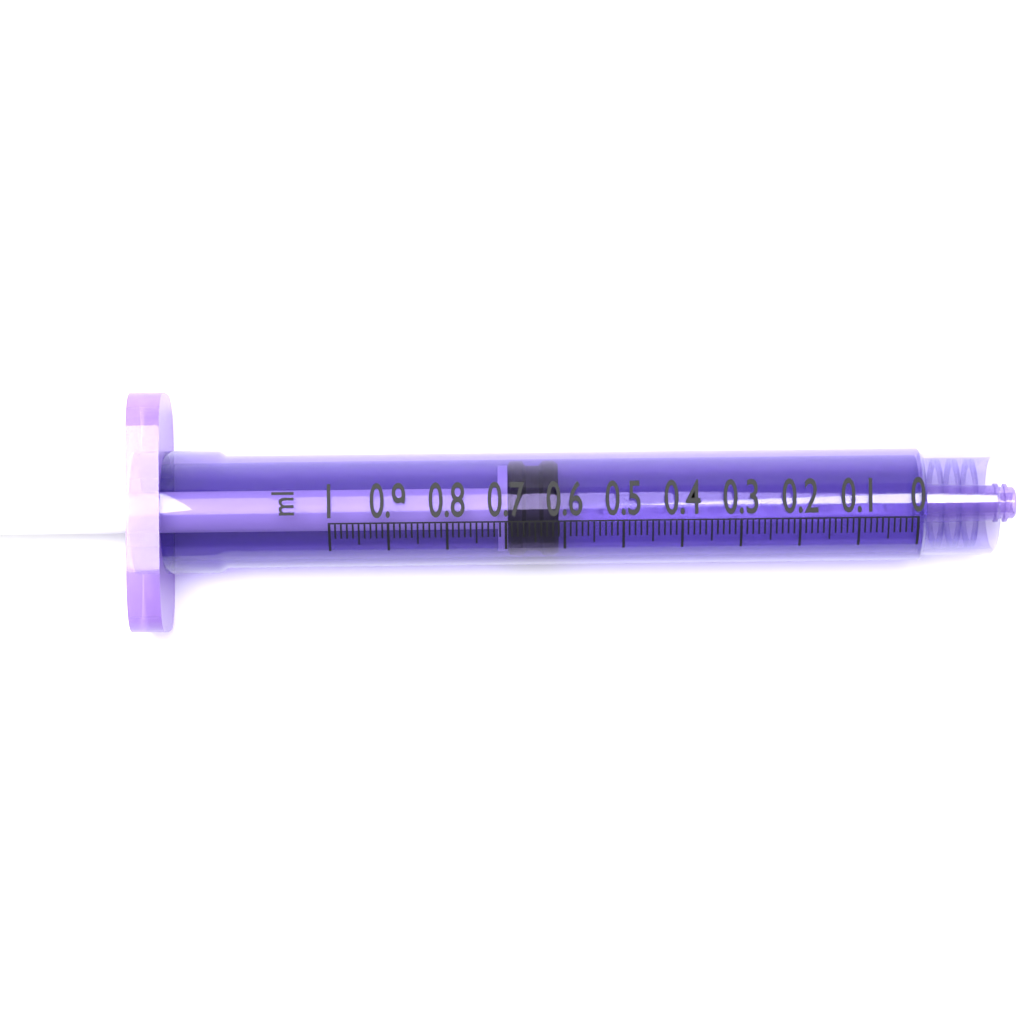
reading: 0.61 ml
